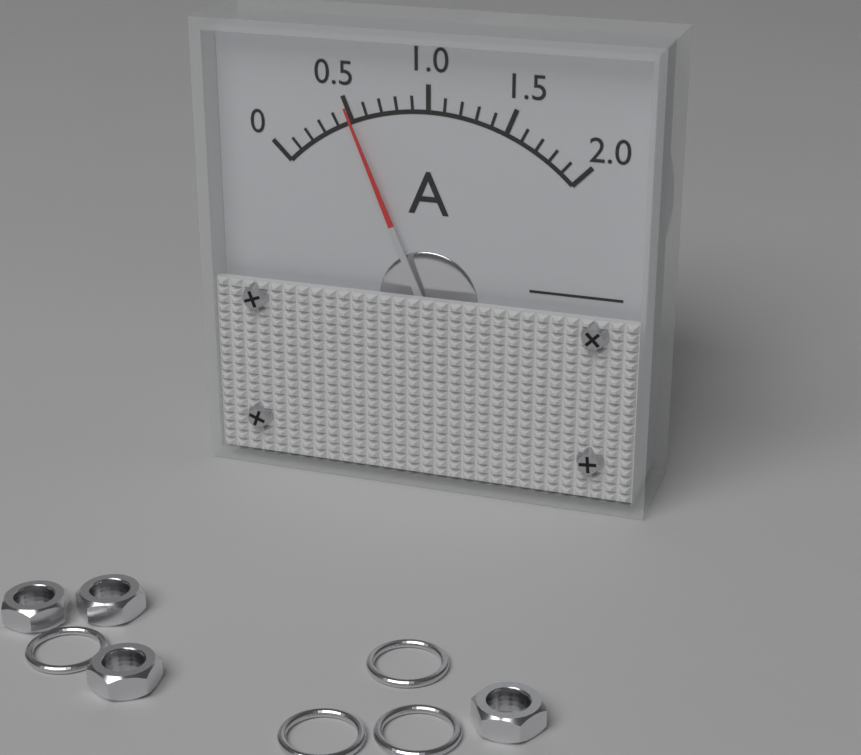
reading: 0.5 A
